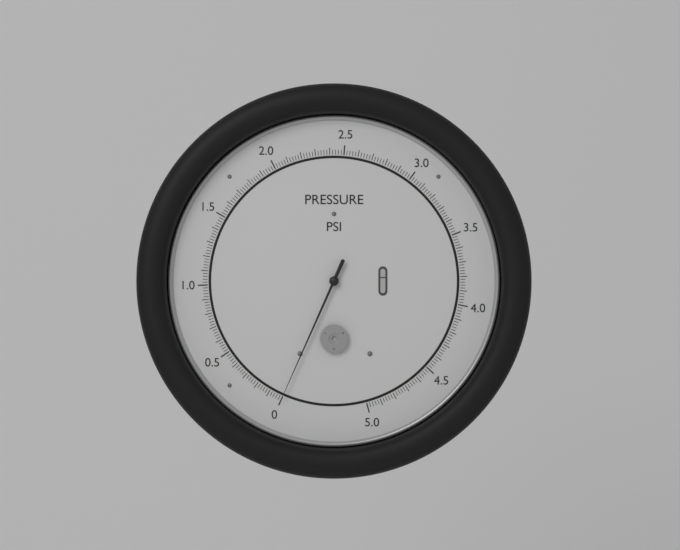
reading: 0.00 psi
